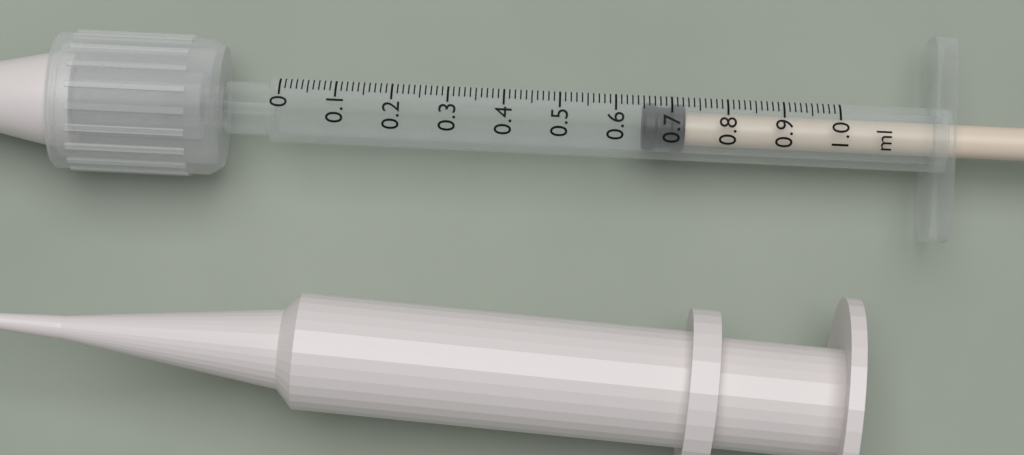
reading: 0.65 ml
